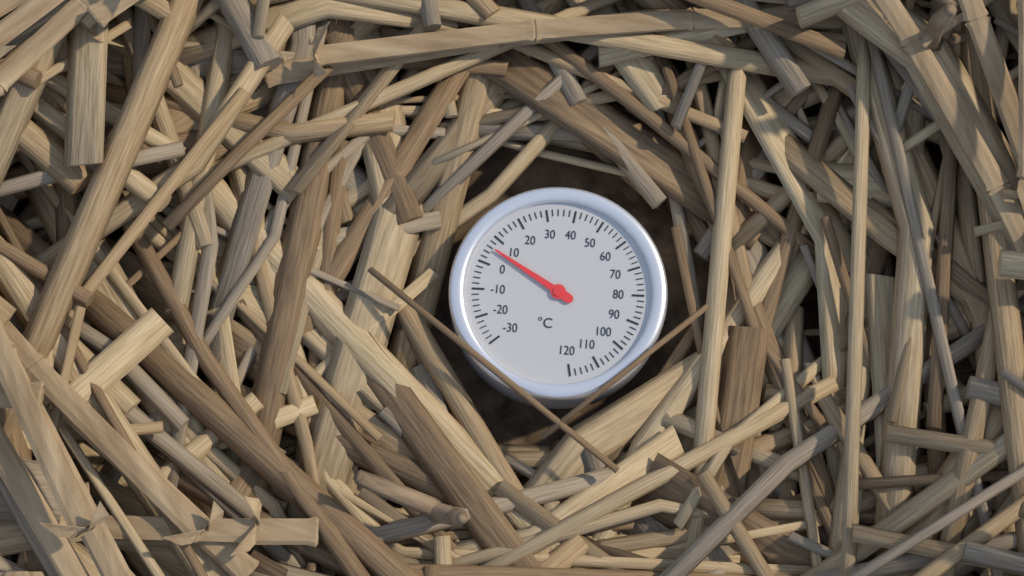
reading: 6 °C
